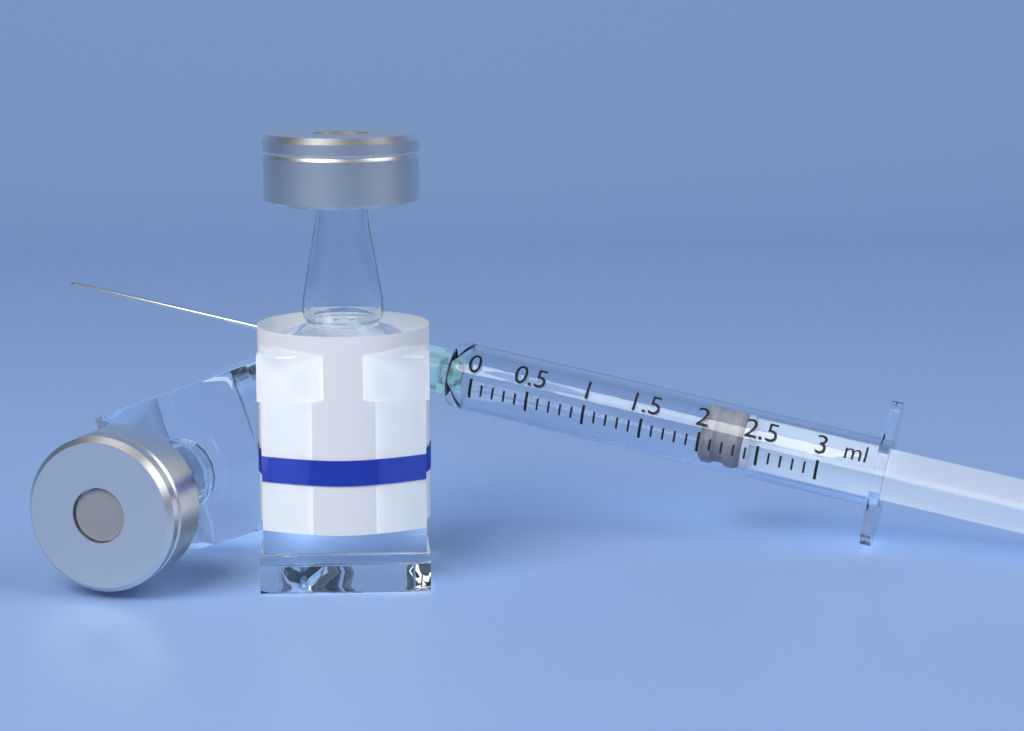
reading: 2.0 ml
